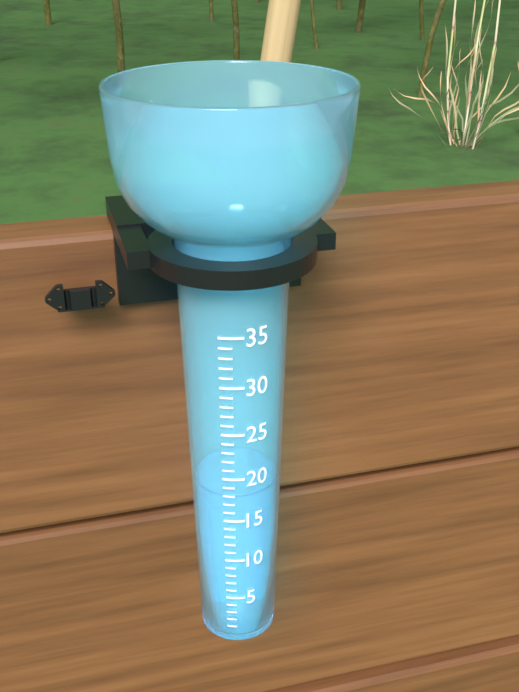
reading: 18 (no unit)
